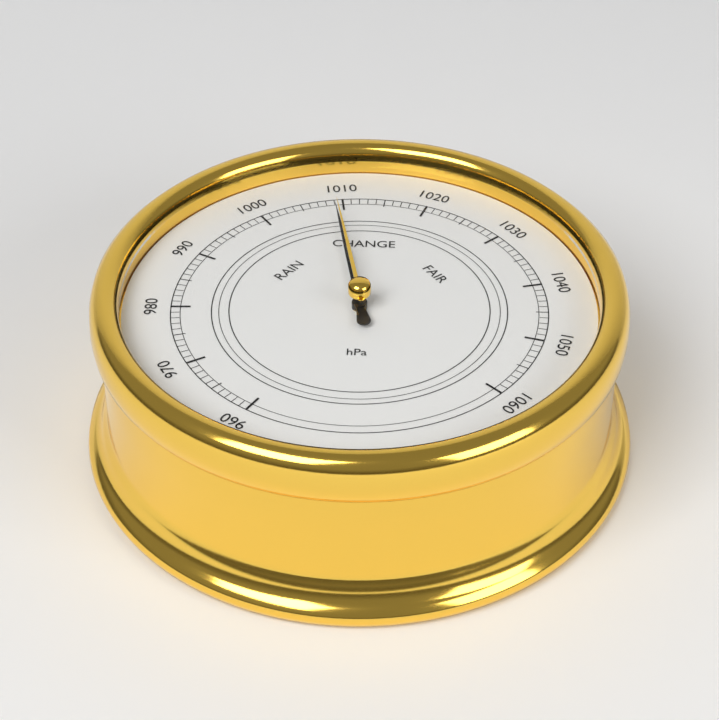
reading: 1009 hPa
